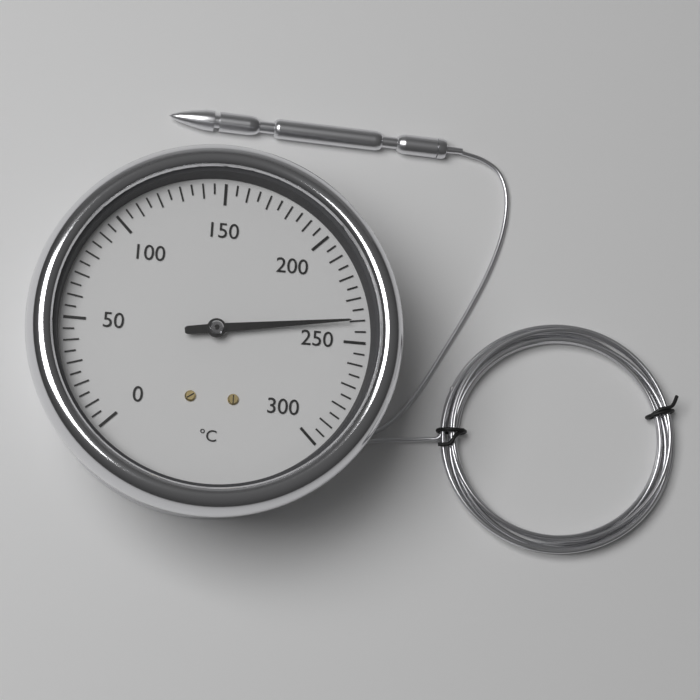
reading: 240 °C
